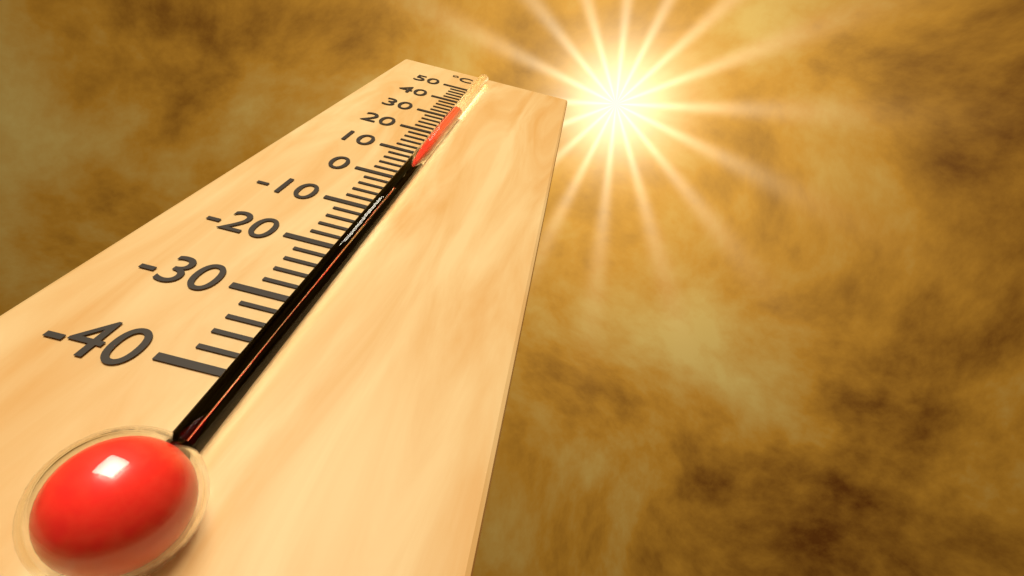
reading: 31 °C
